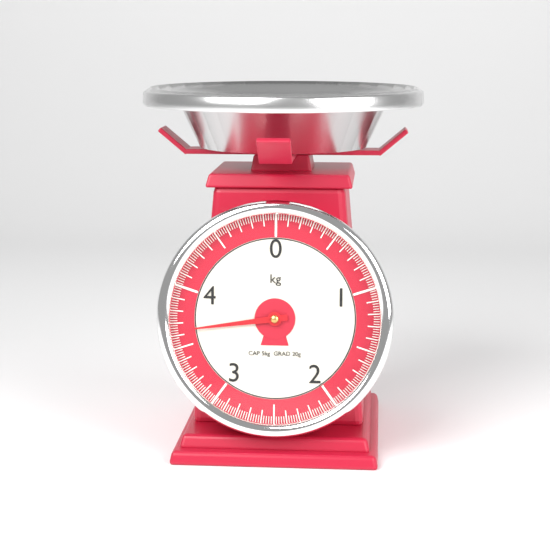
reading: 3.64 kg
